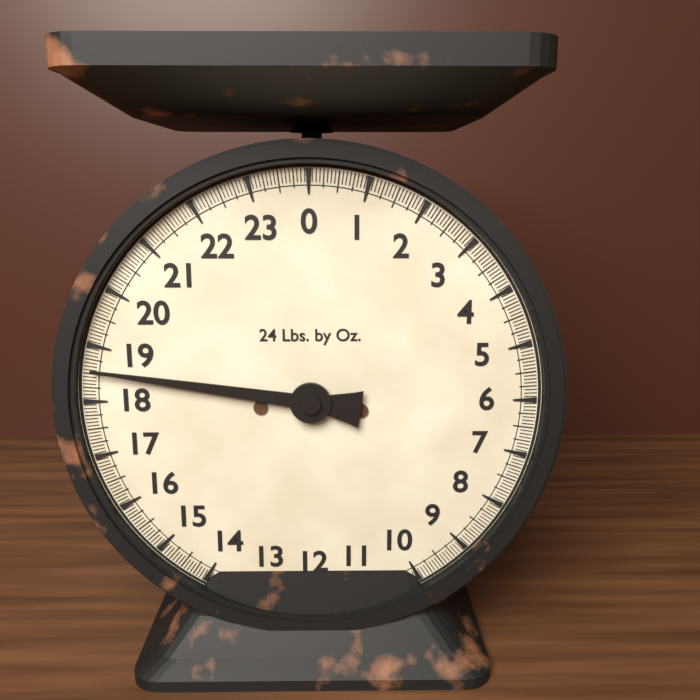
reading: 18.5625 lb
